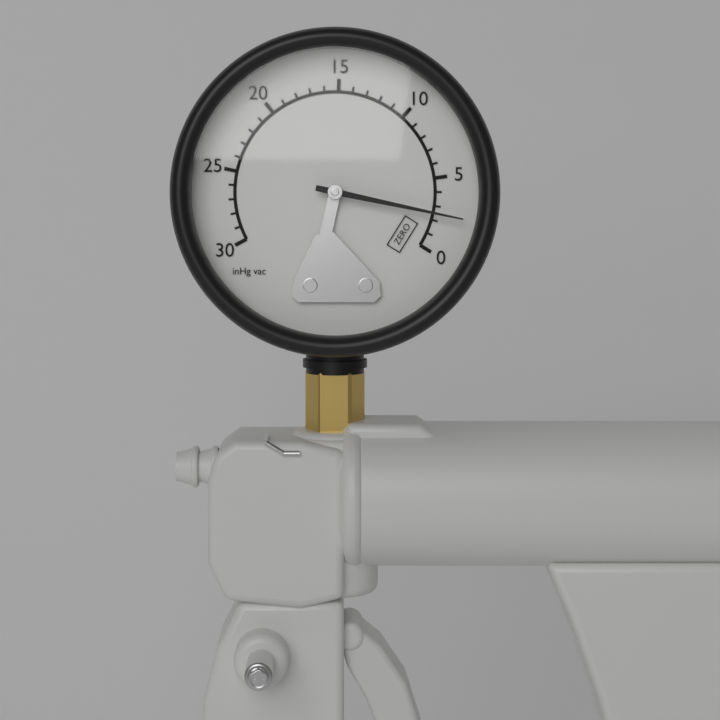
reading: 2.5 inHg
